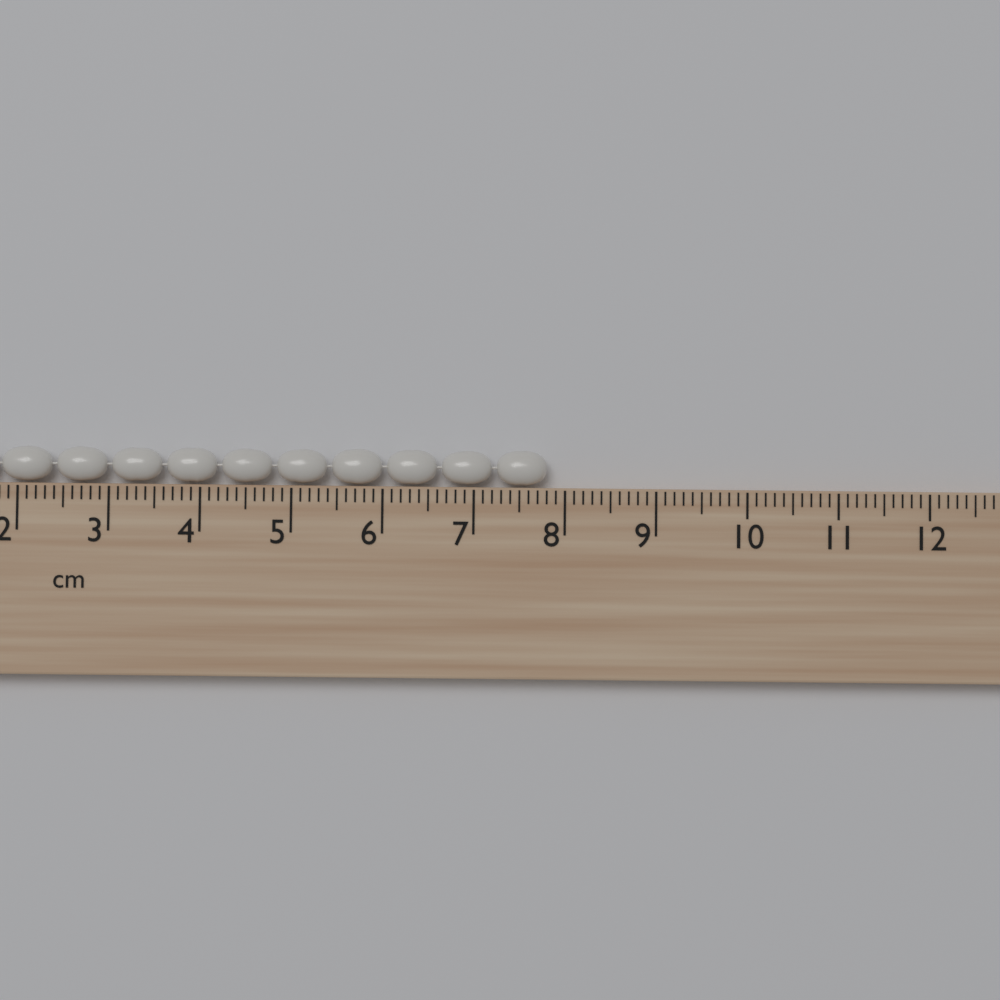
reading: 7.8 cm
